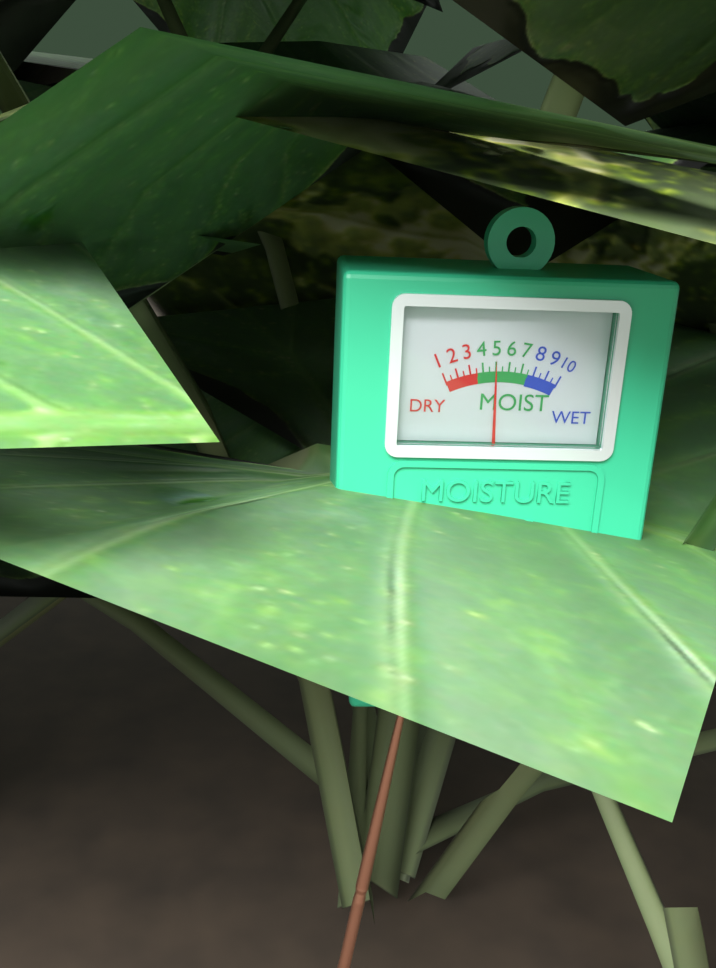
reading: 5.0 (no unit)
